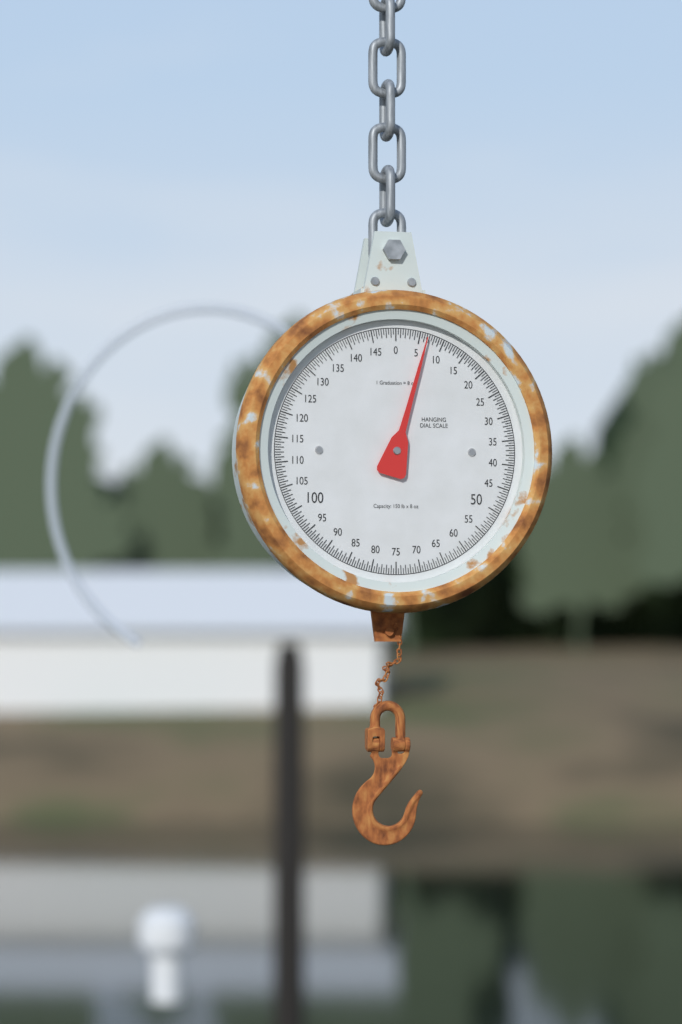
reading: 6.5 lb
